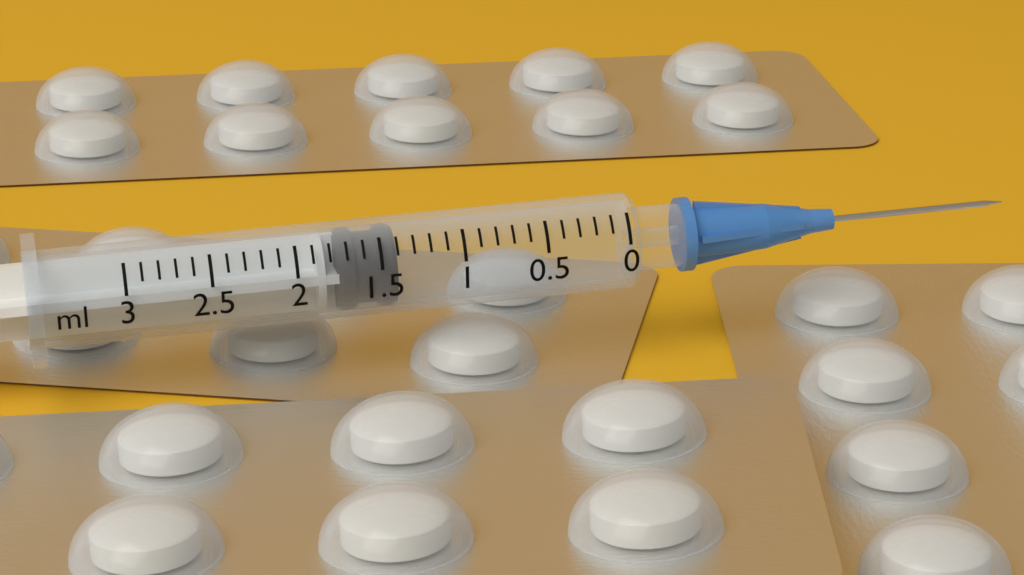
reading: 1.4 ml
